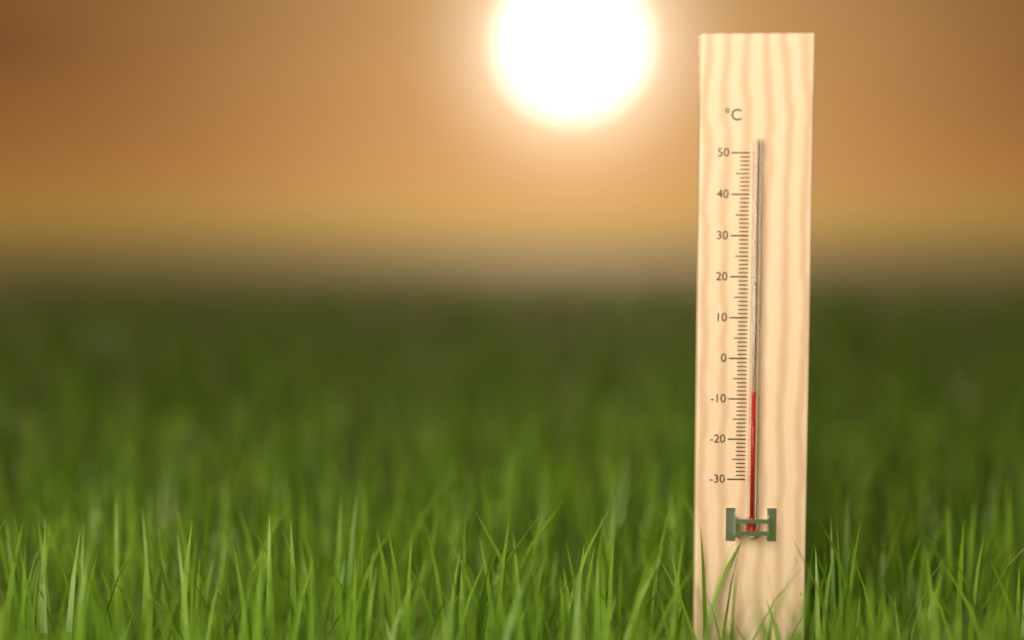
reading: -8 °C
